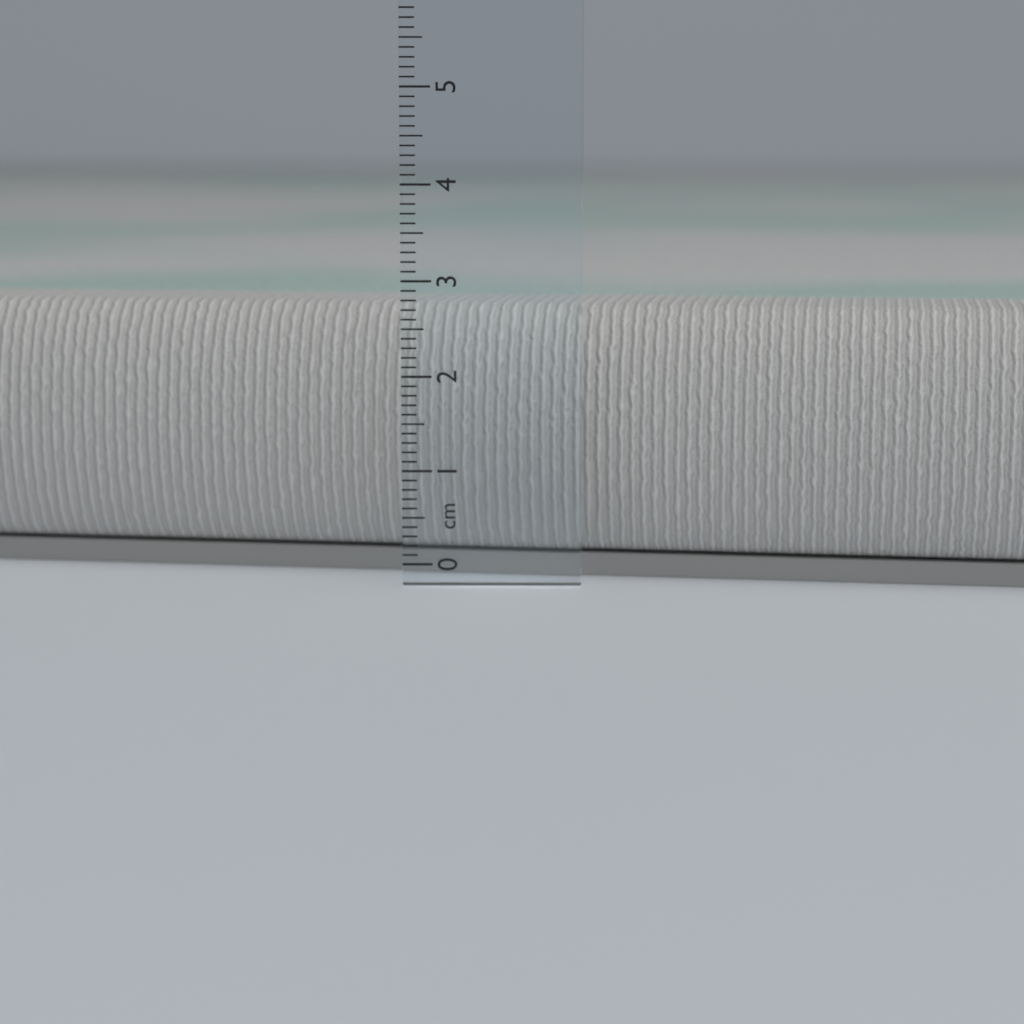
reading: 2.7 cm
